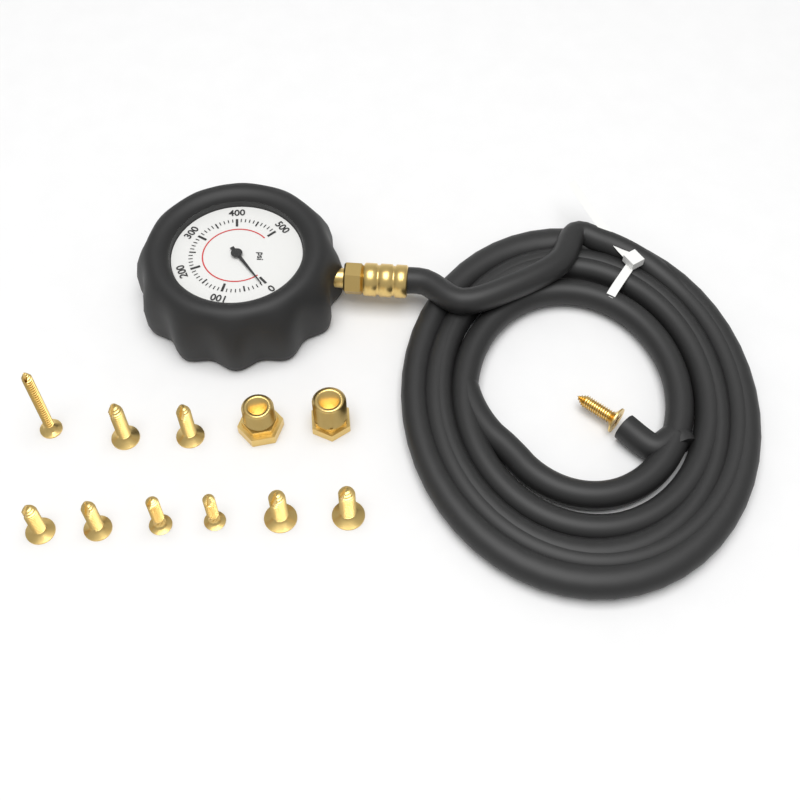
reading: 10 psi
